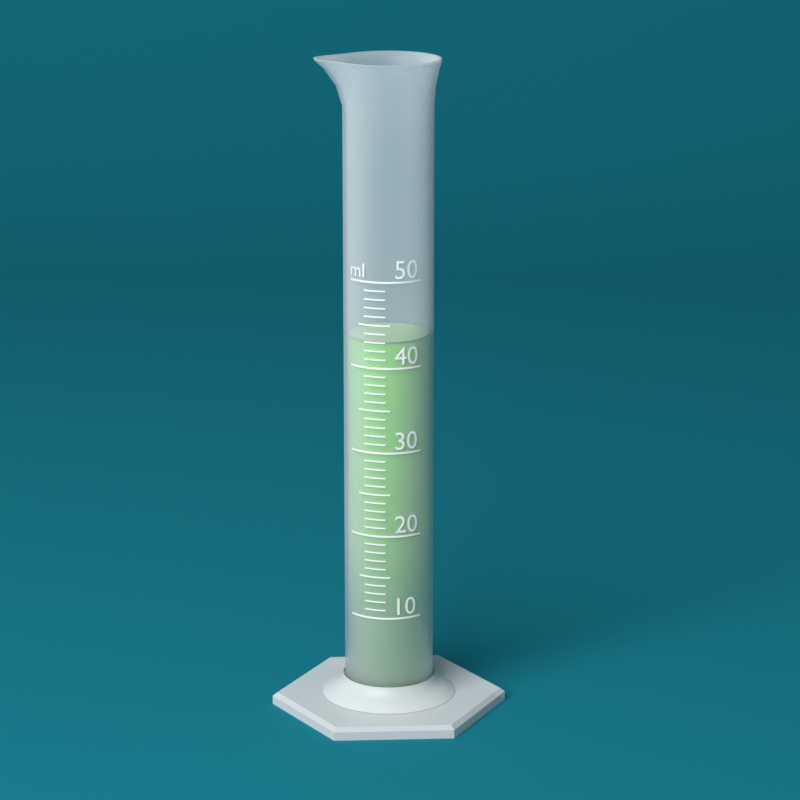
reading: 43 ml
